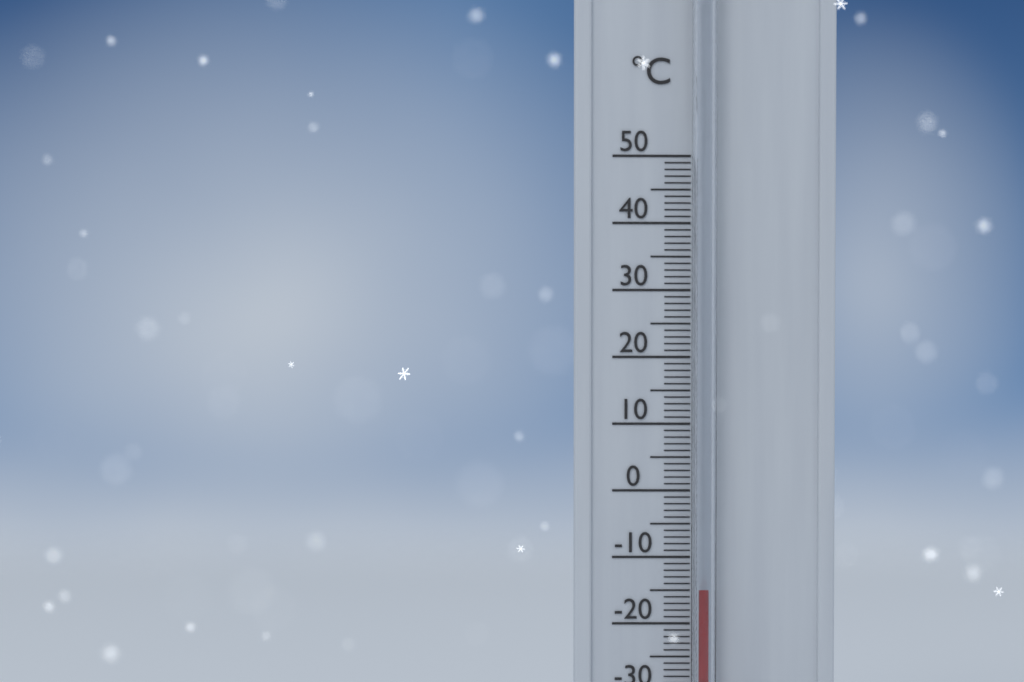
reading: -15 °C
